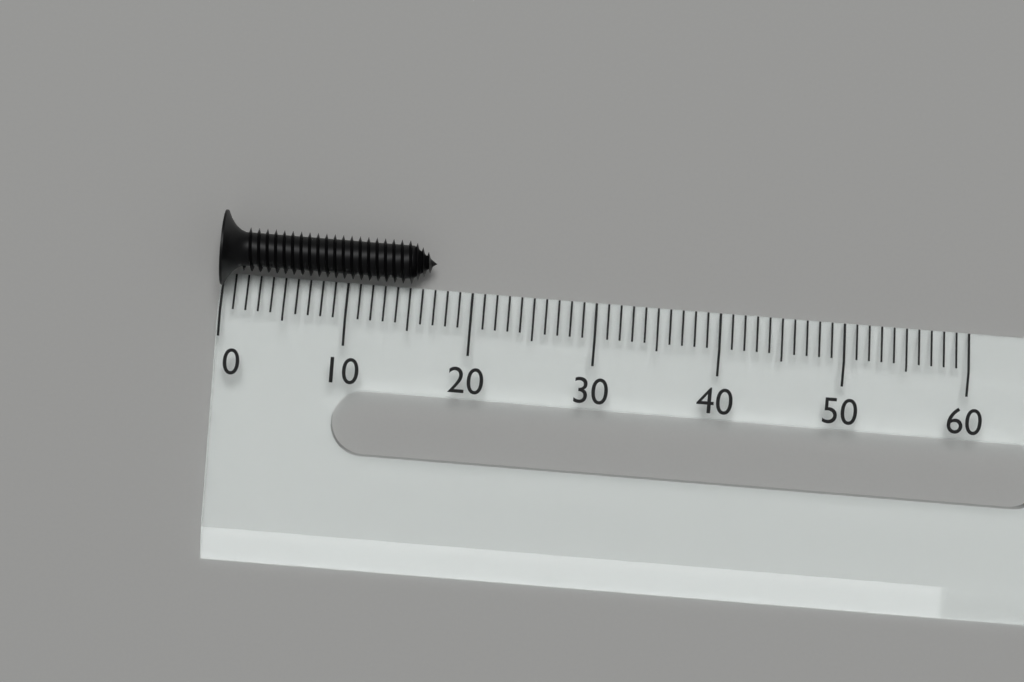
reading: 17 (no unit)
